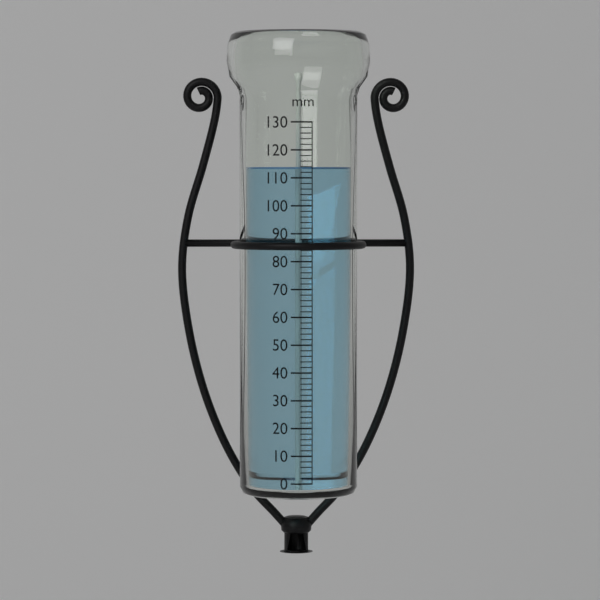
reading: 114 mm
